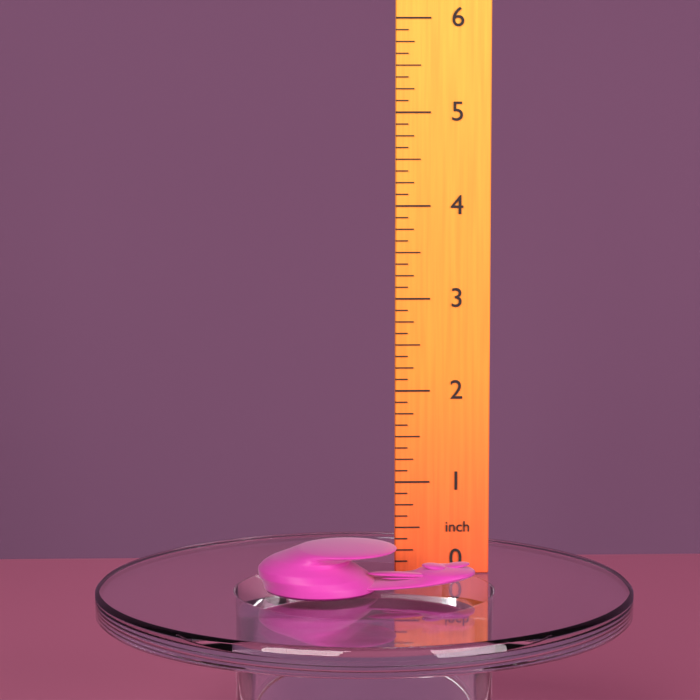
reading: 0.500 inch
